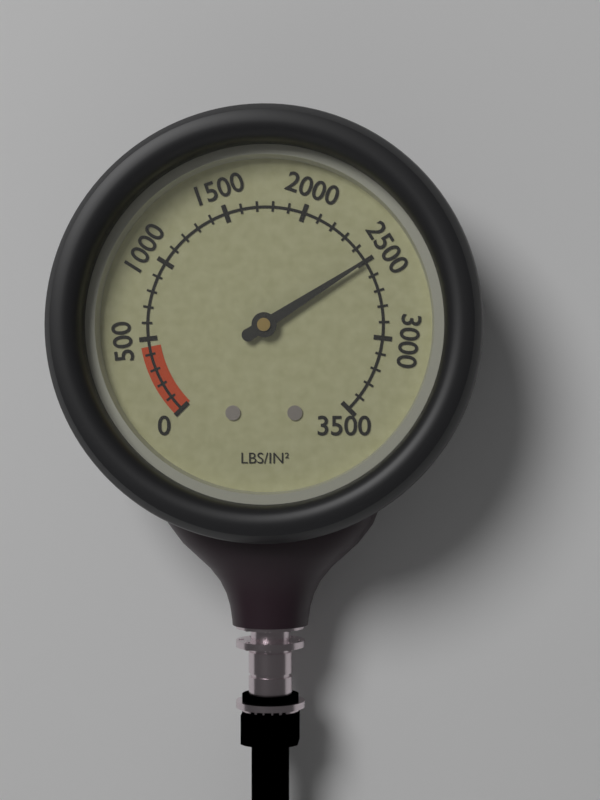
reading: 2500 psi
